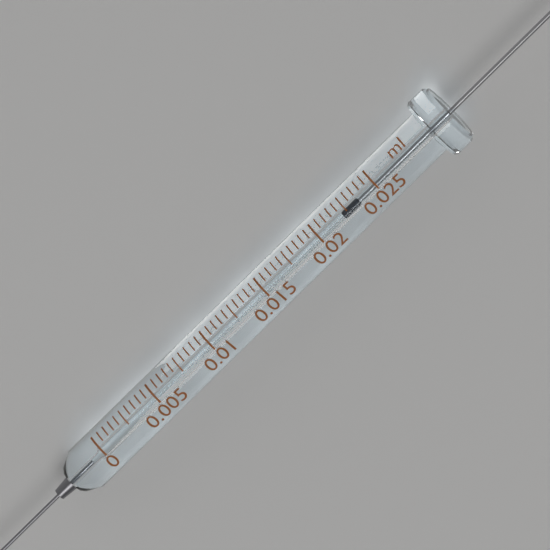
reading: 0.0220 ml
